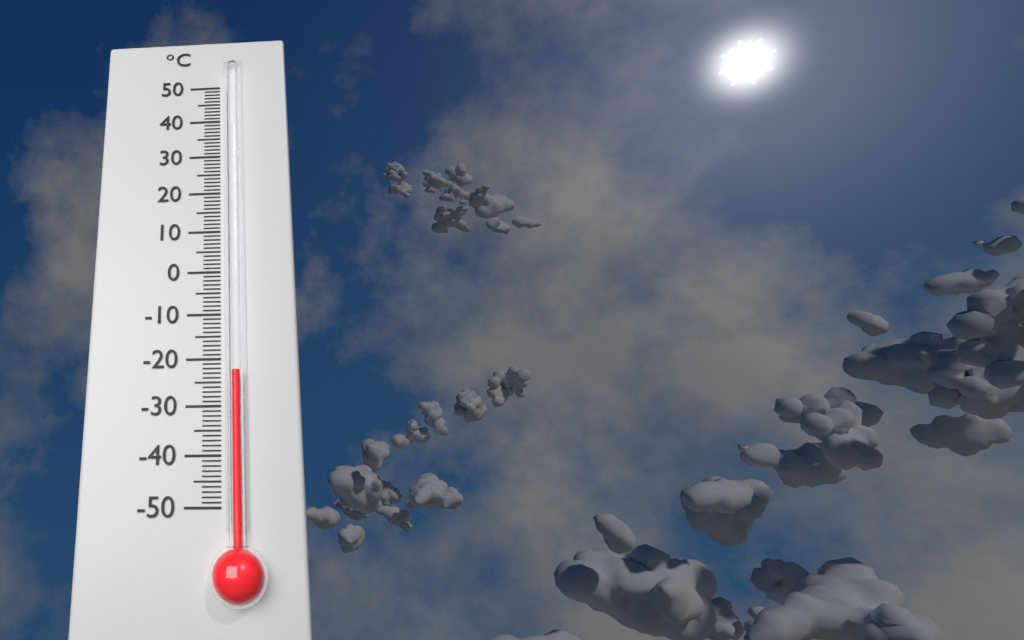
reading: -23 °C
